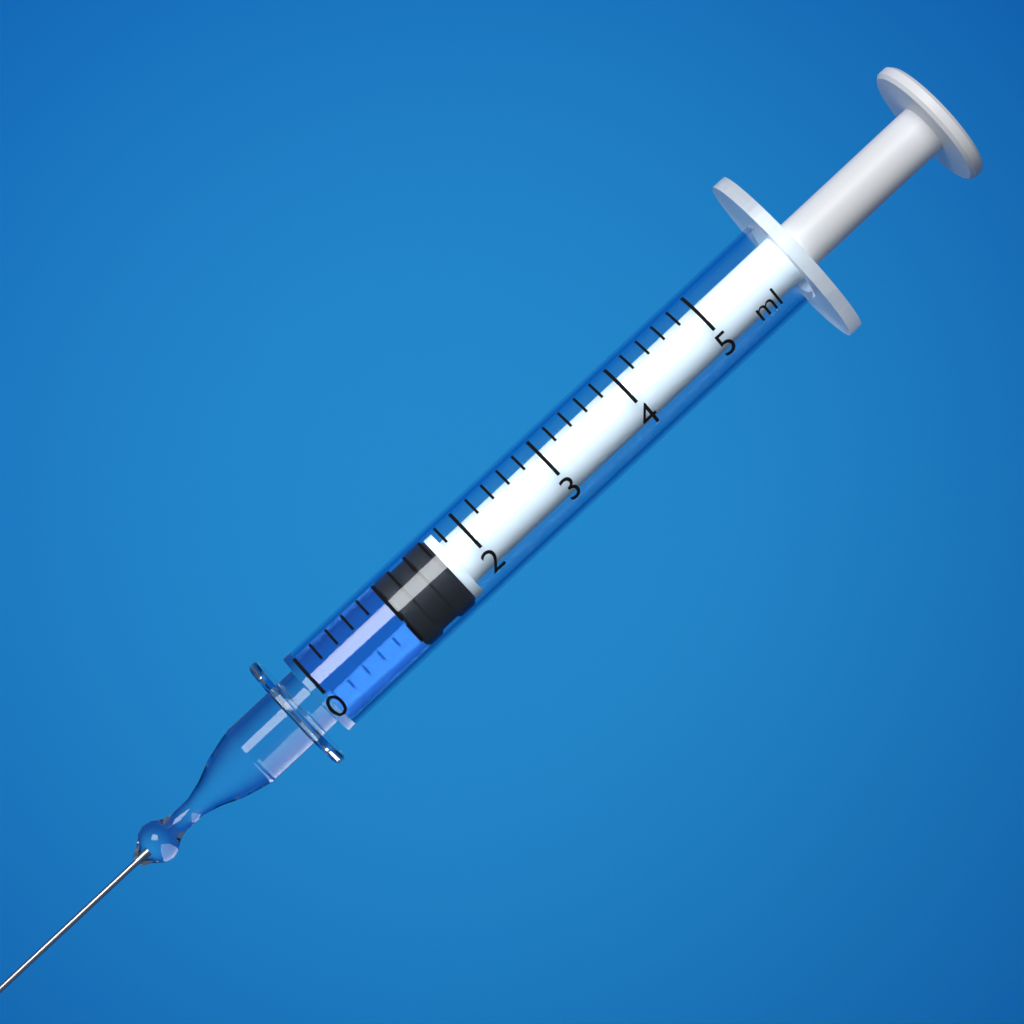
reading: 1.0 ml
